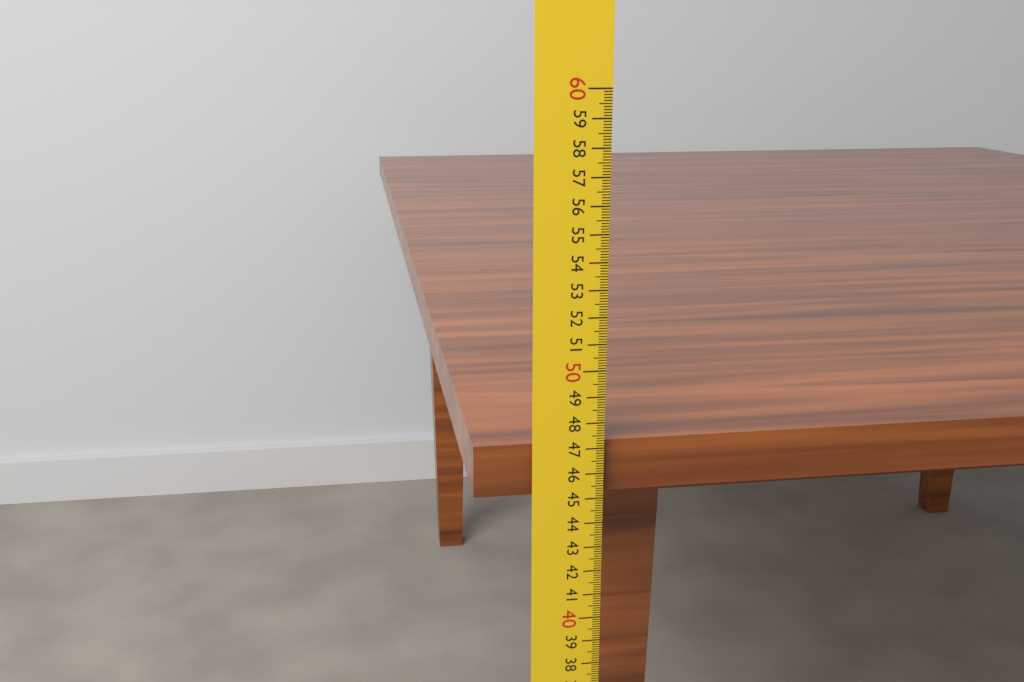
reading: 47.2 cm
